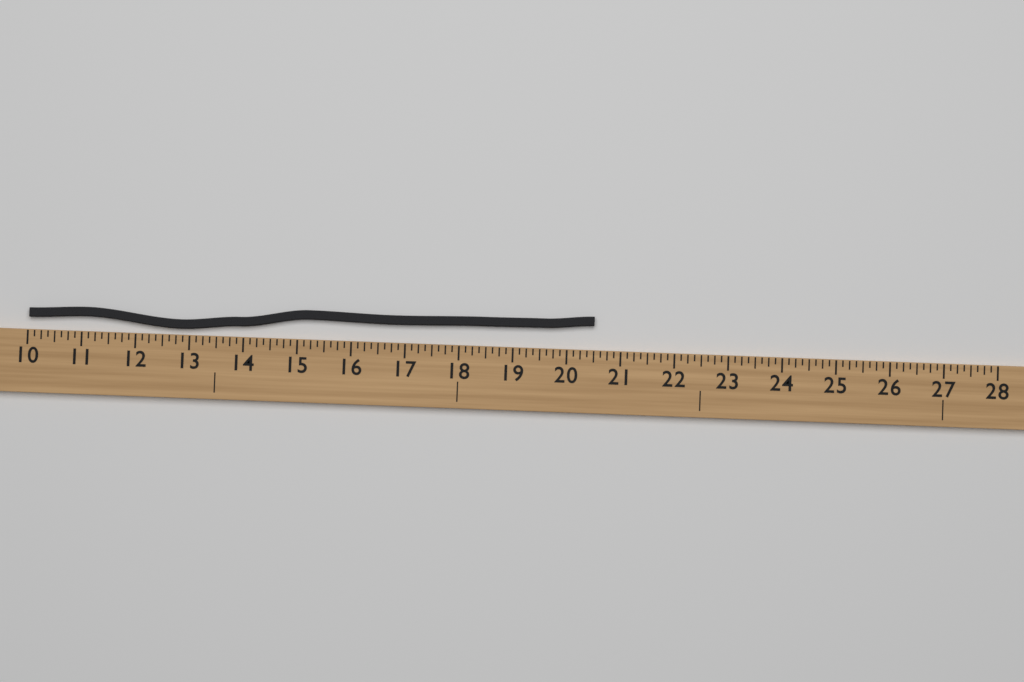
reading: 20.500 (no unit)
